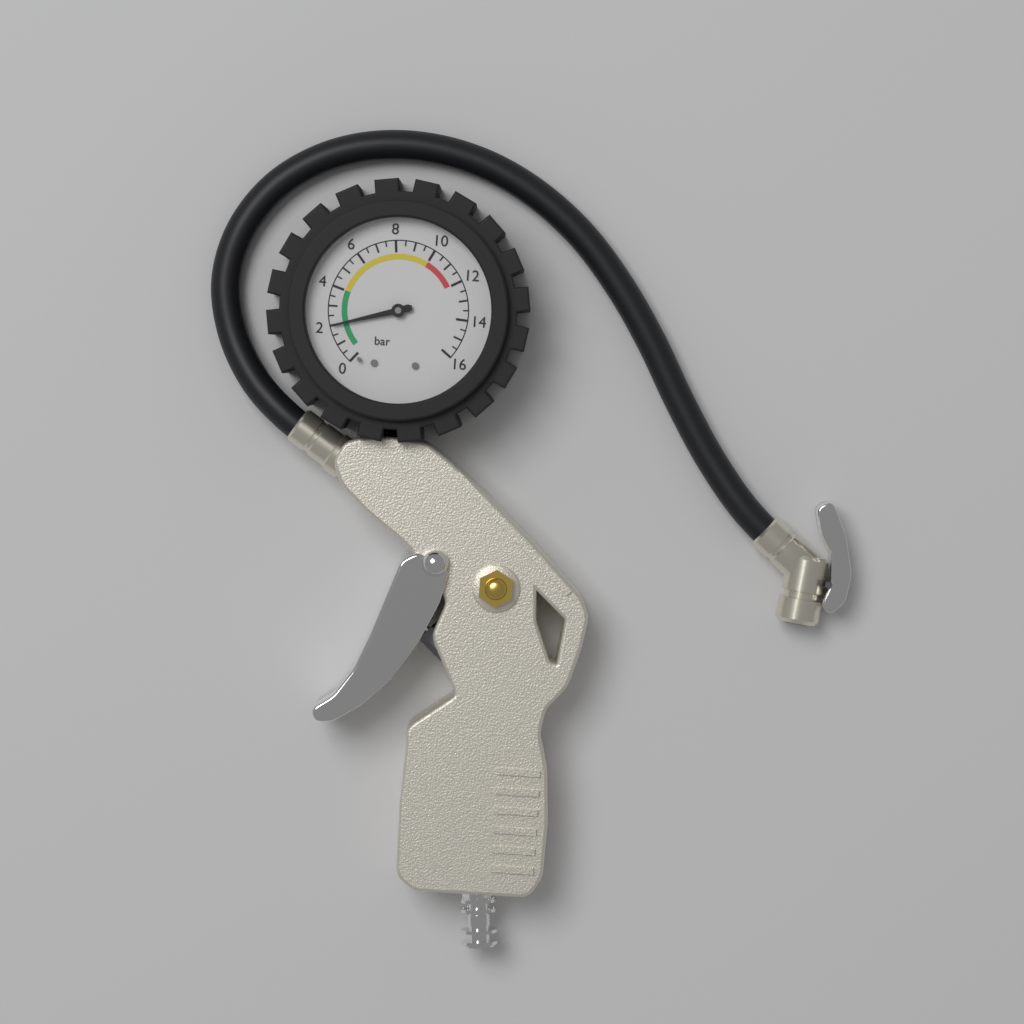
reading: 2.0 bar
